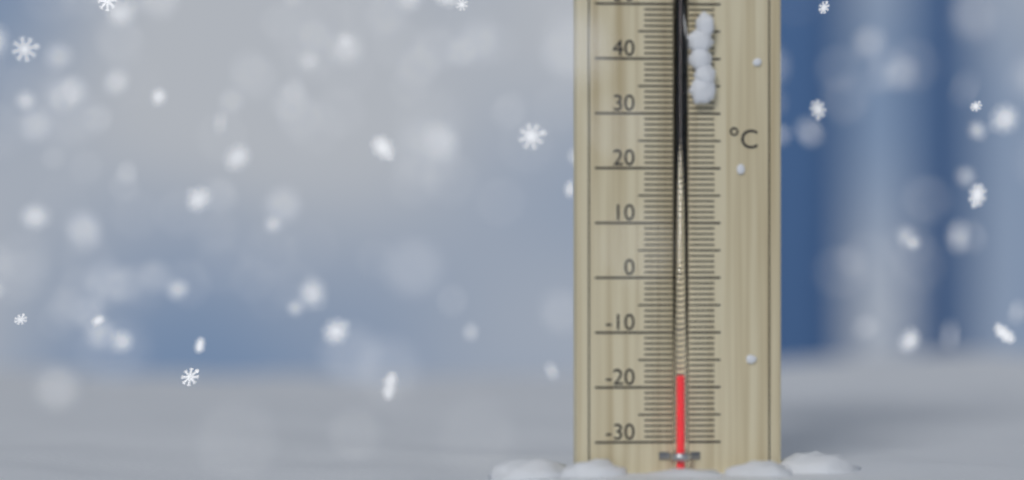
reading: -18 °C
